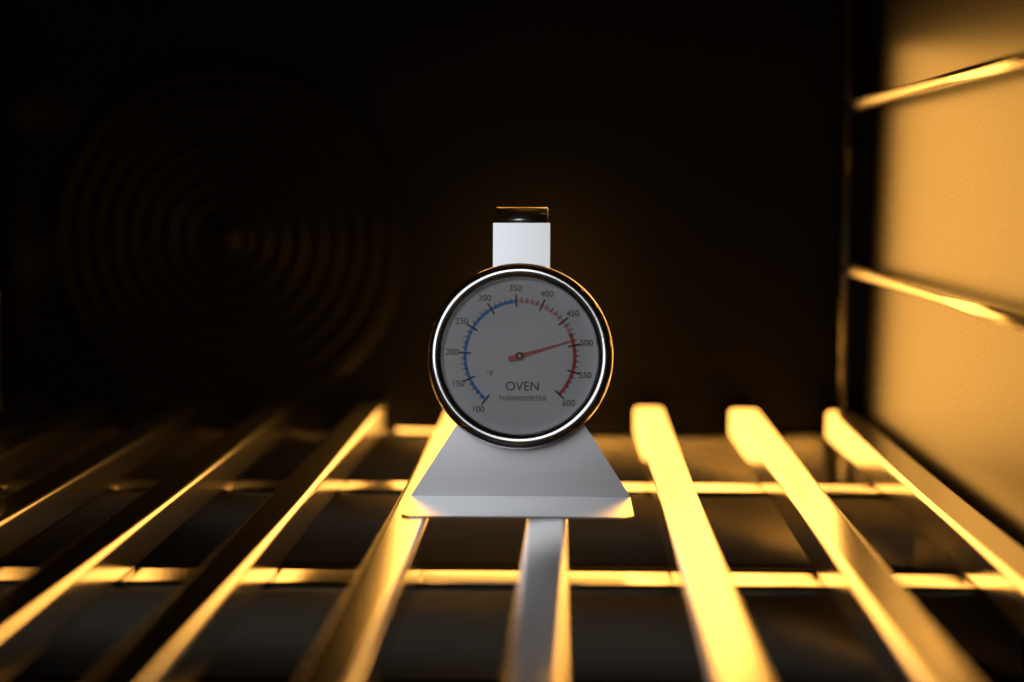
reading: 490 °F
